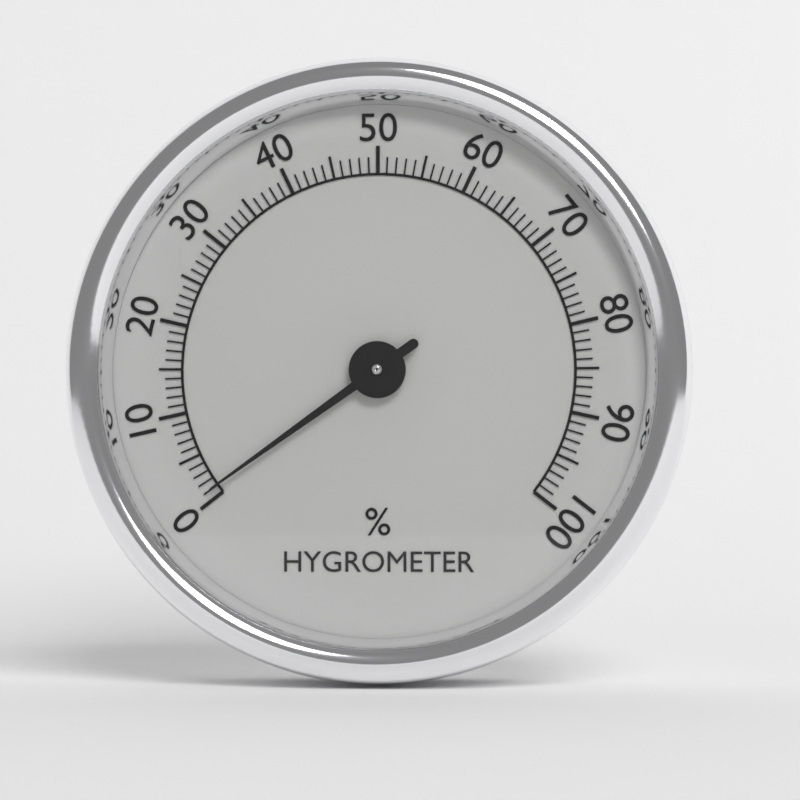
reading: 1 %
